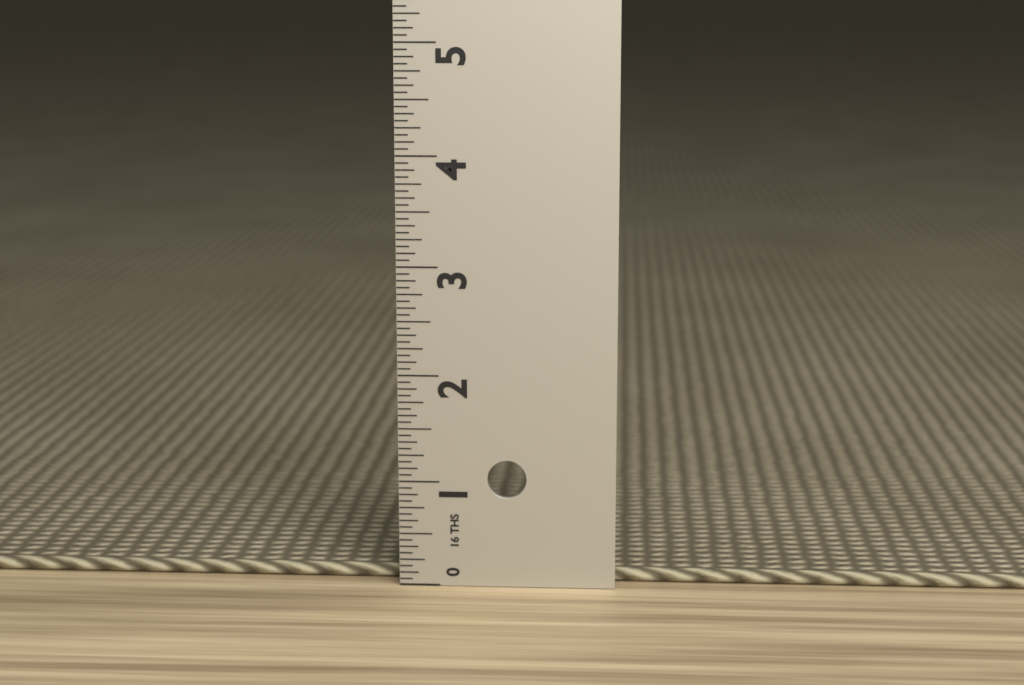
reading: 0.1250 in
